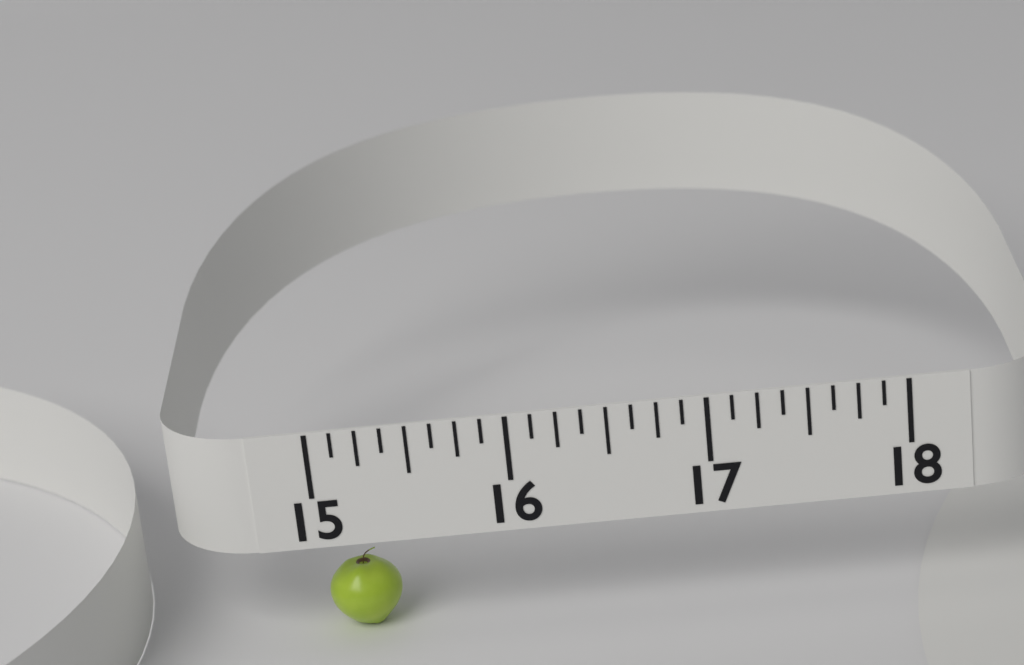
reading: 15.375 (no unit)
